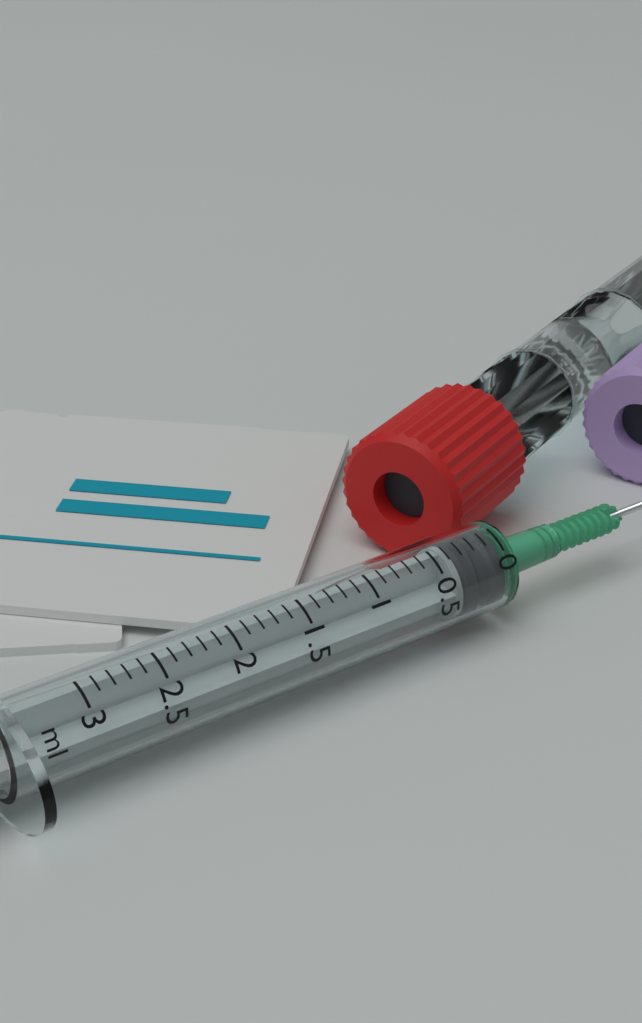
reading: 0.0 ml
